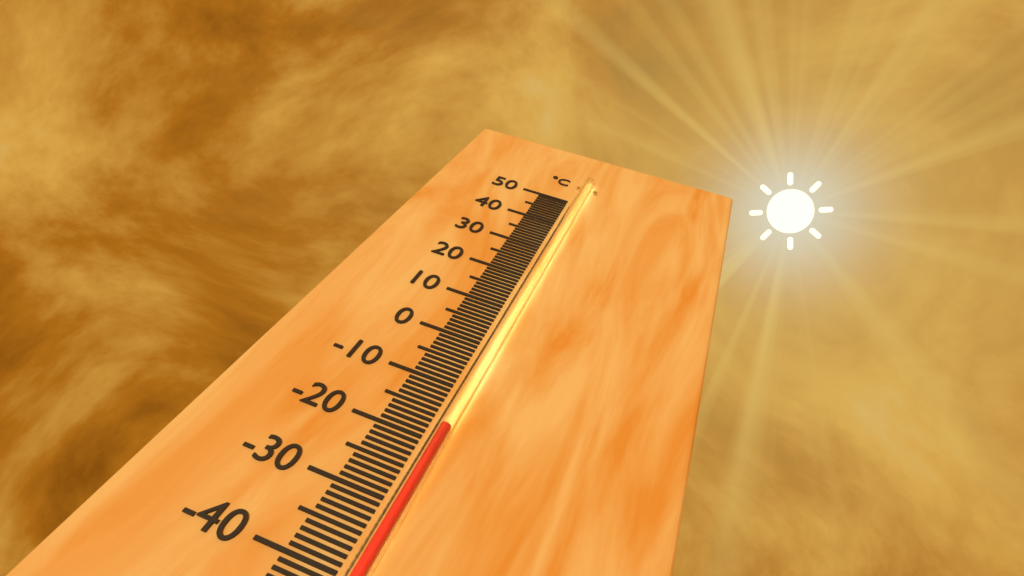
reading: -18 °C
